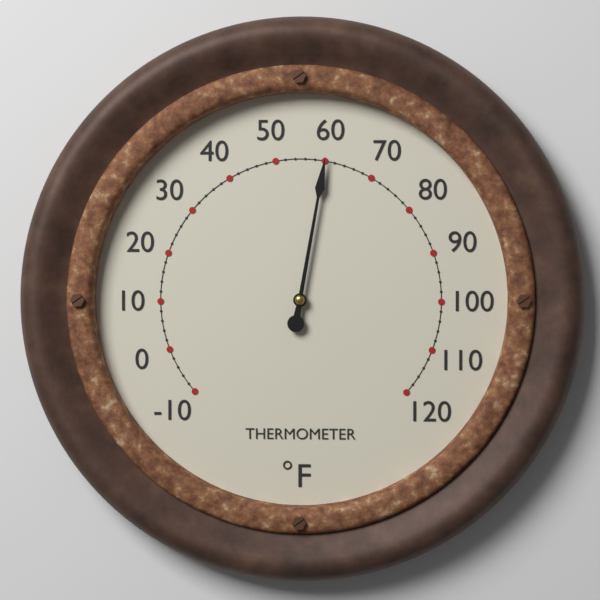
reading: 60 °F
